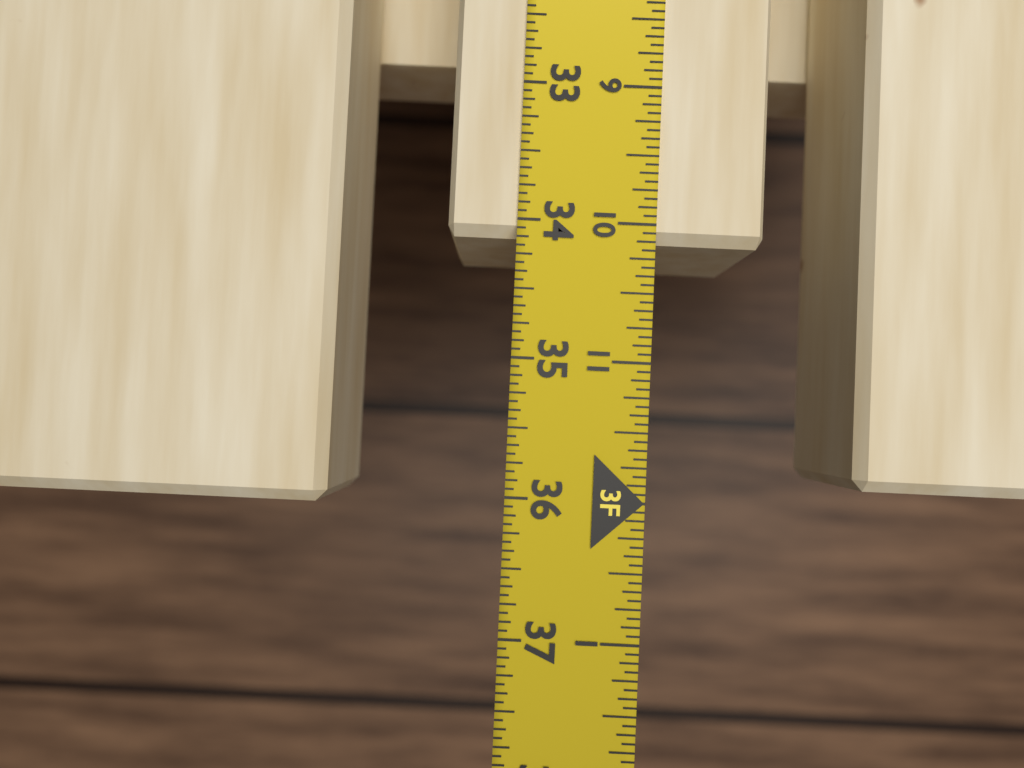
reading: 34.1250 in
